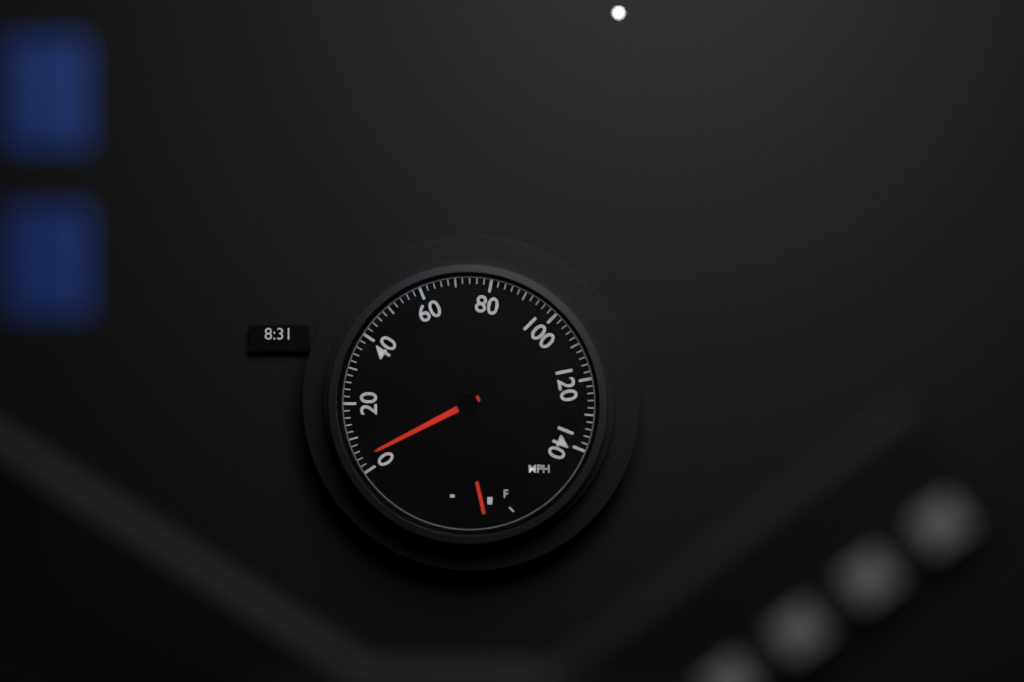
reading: 4 mph
